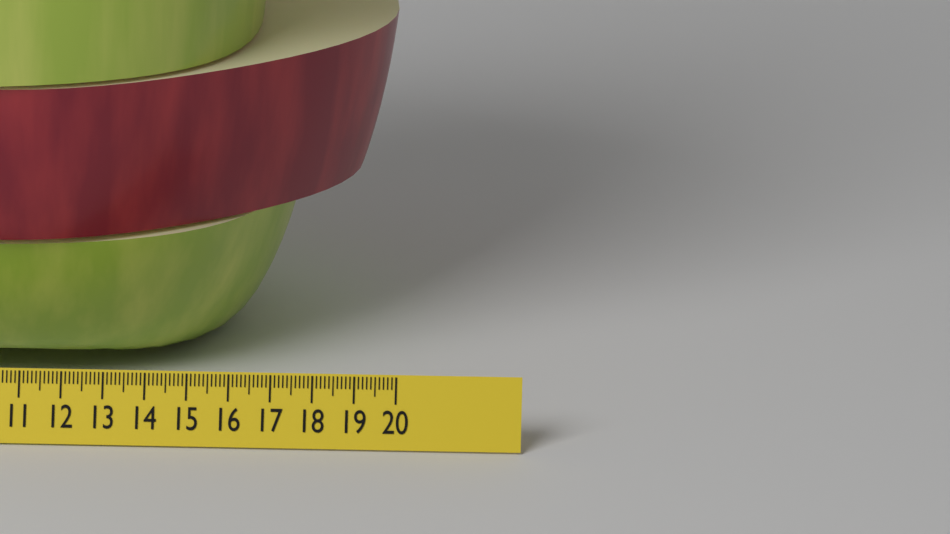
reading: 19.9 (no unit)
